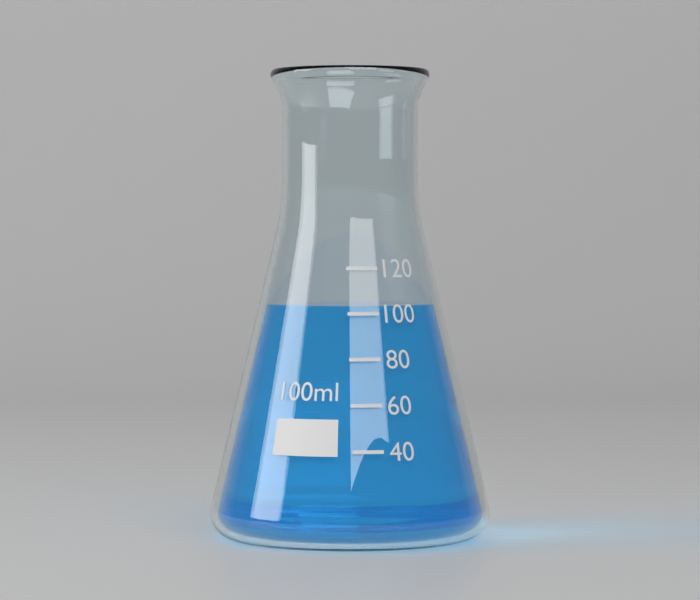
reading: 103 ml
